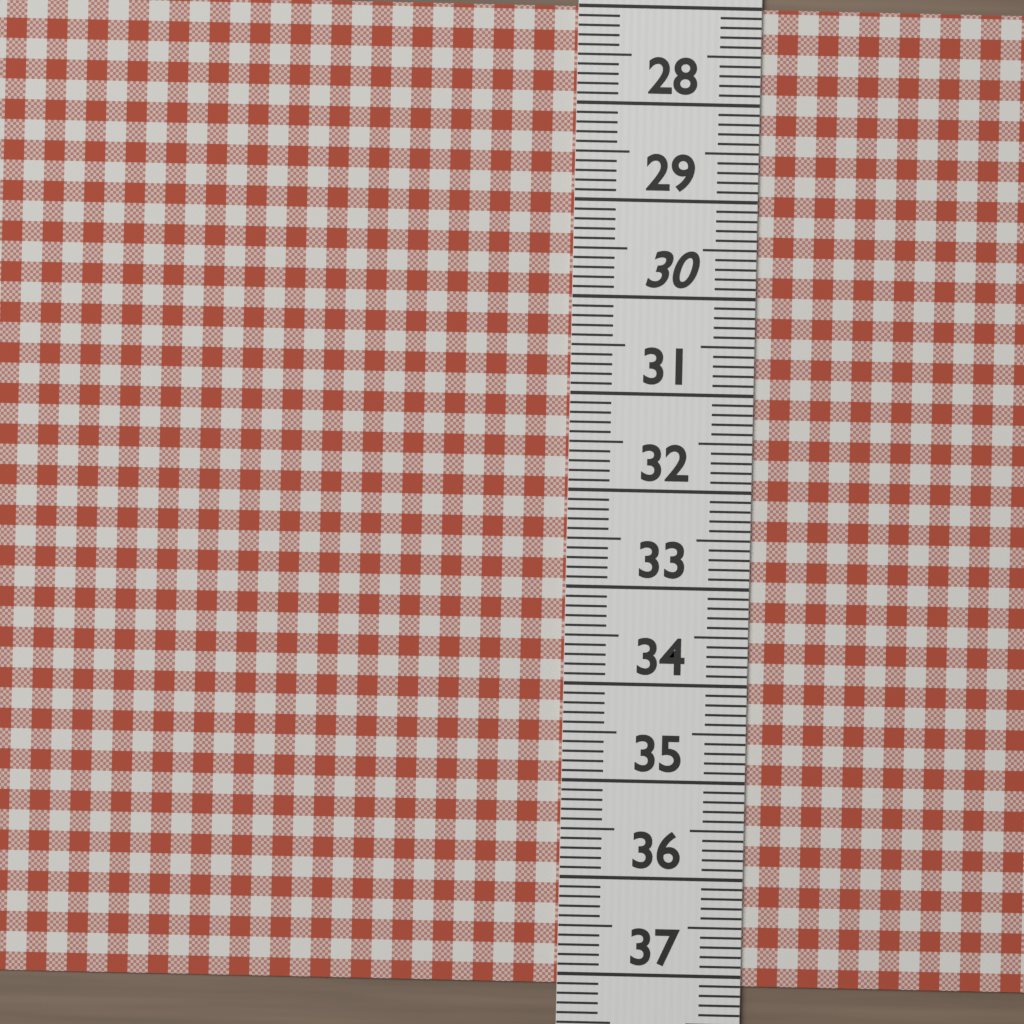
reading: 37.1 (no unit)
